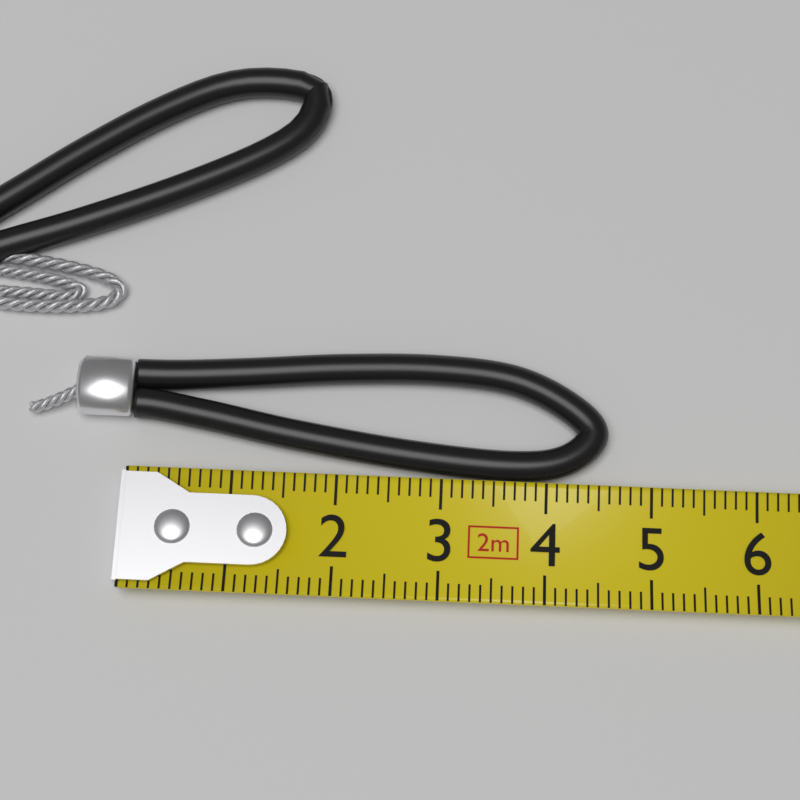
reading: 4.6 cm
